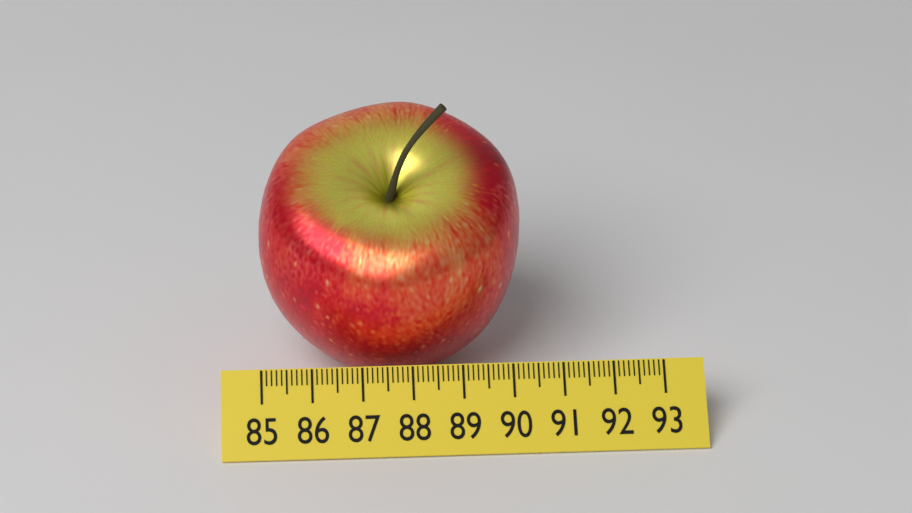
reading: 90.3 (no unit)
